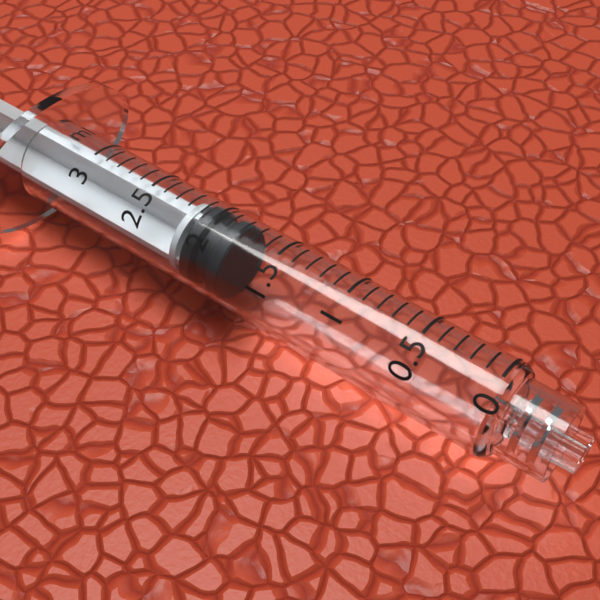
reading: 1.8 ml
